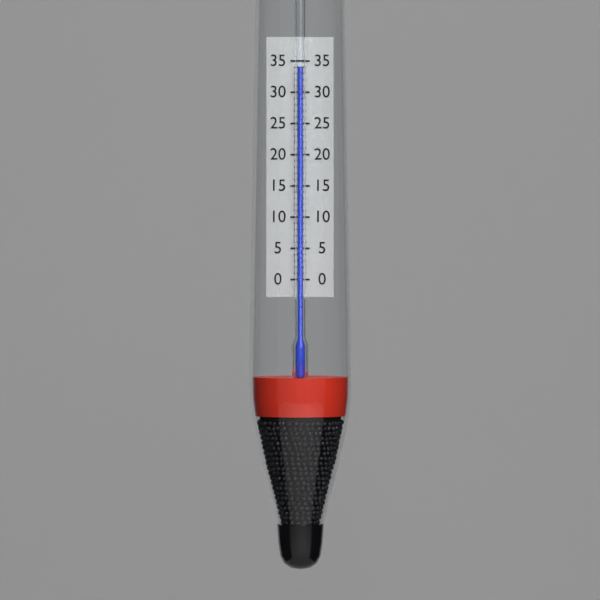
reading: 34 (no unit)
